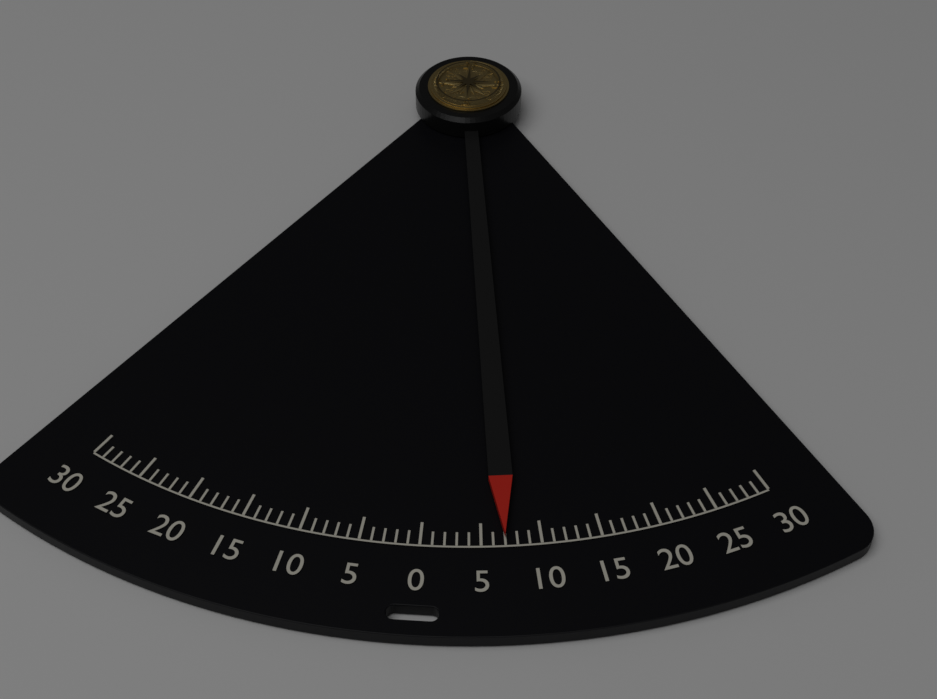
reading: 7 (no unit)
